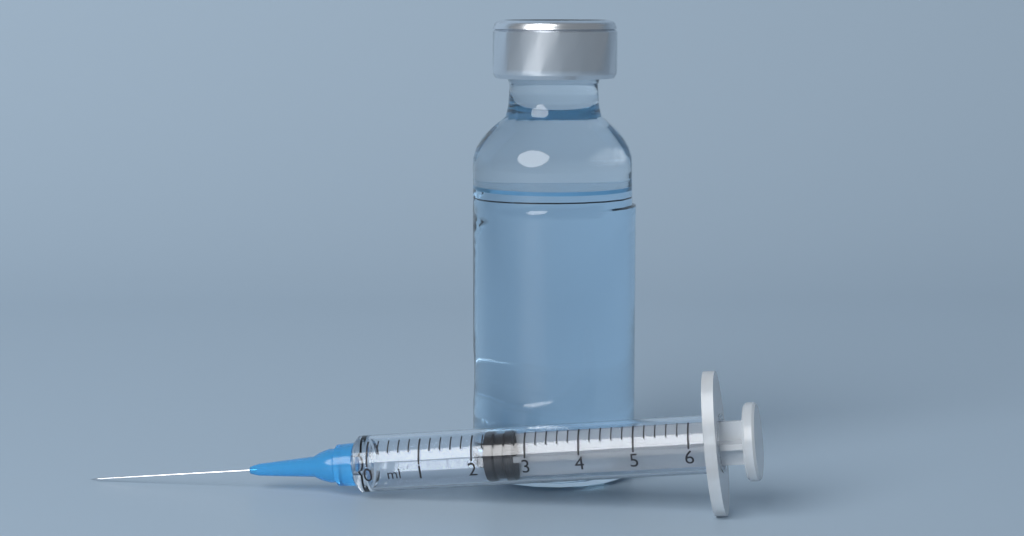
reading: 2.2 ml
